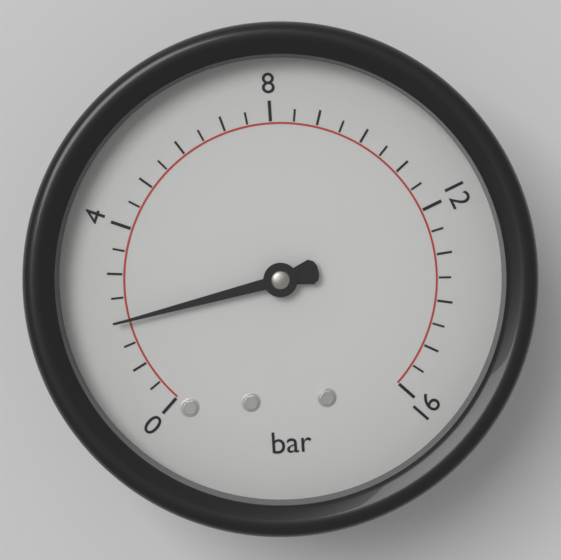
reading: 2.0 bar
